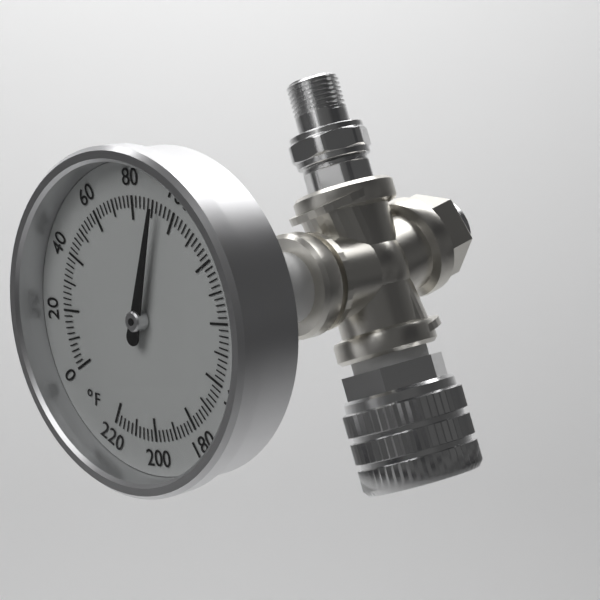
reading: 92 °F
